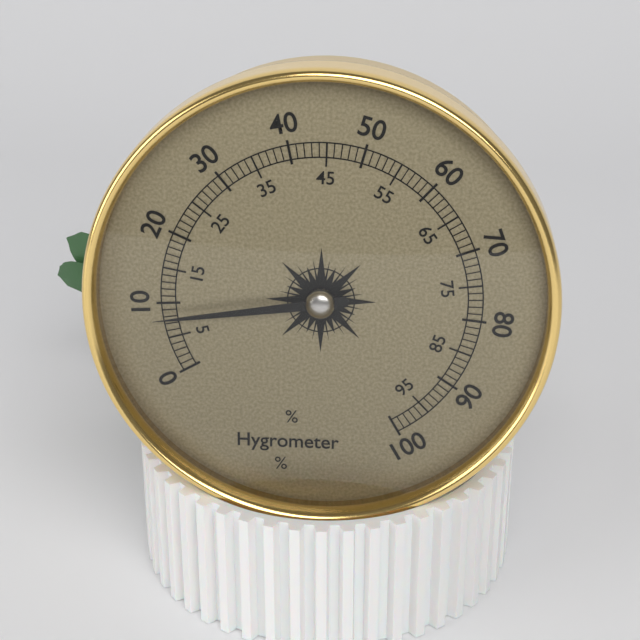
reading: 8 %
